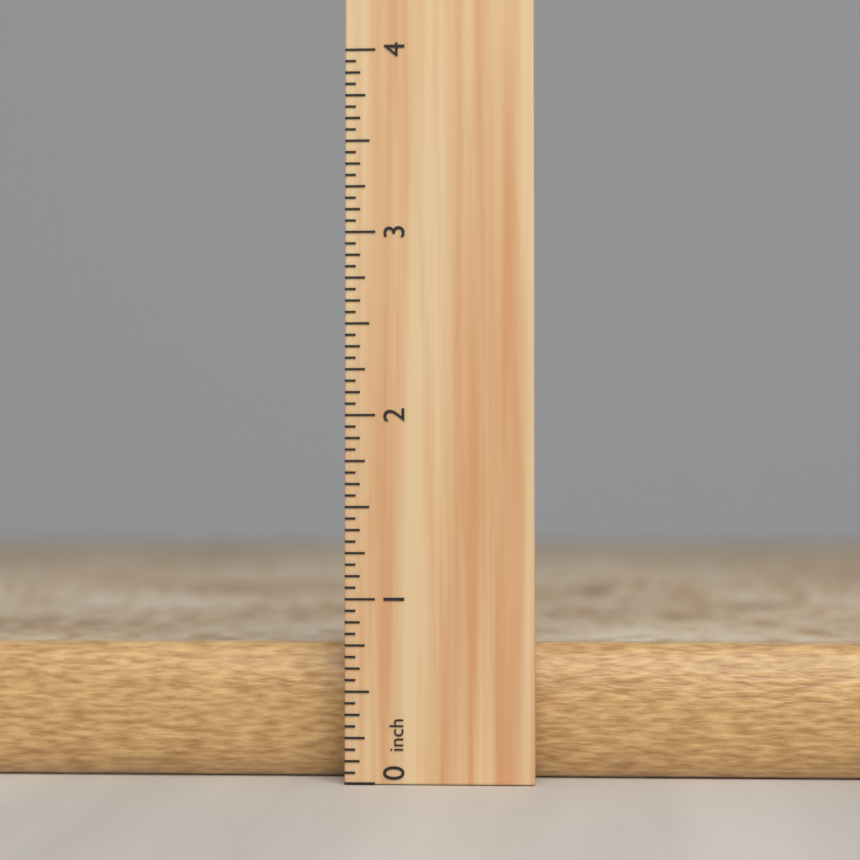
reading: 0.8750 inch
